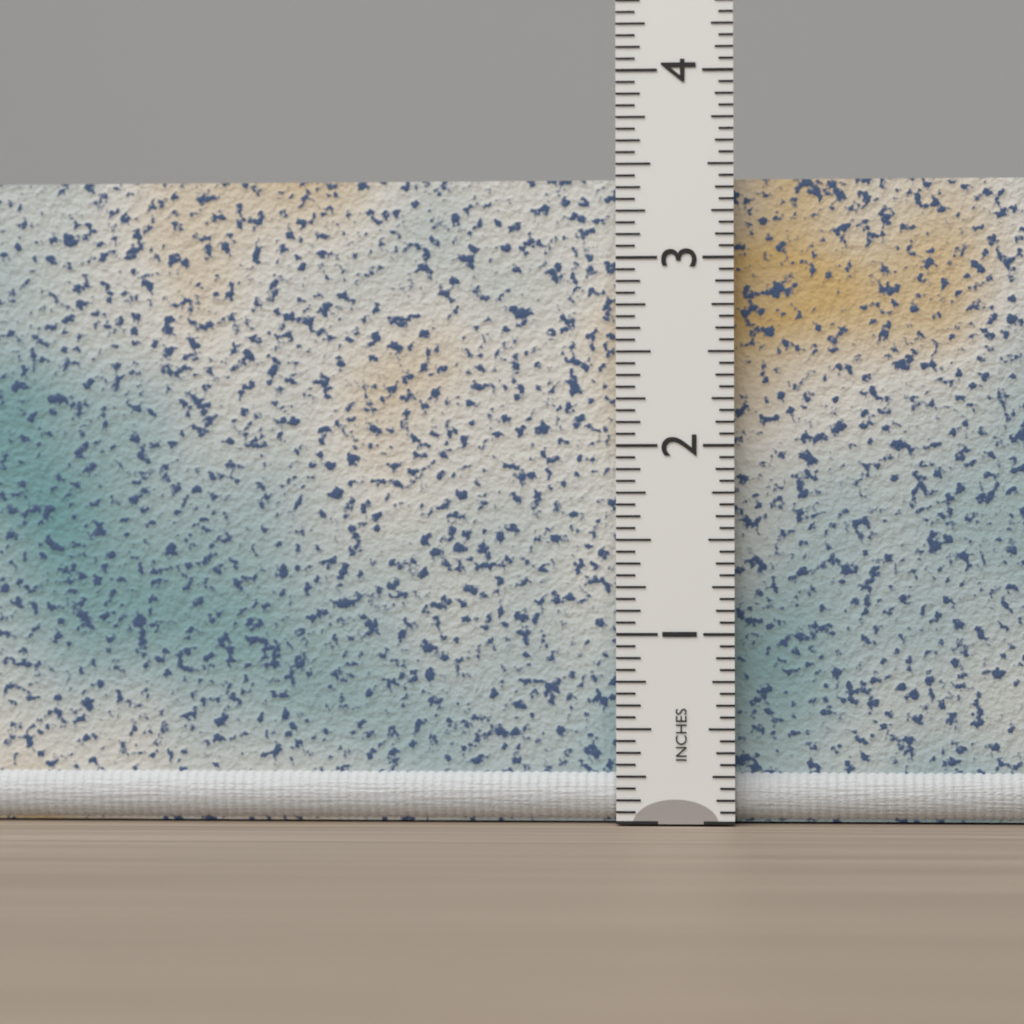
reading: 3.4375 in
